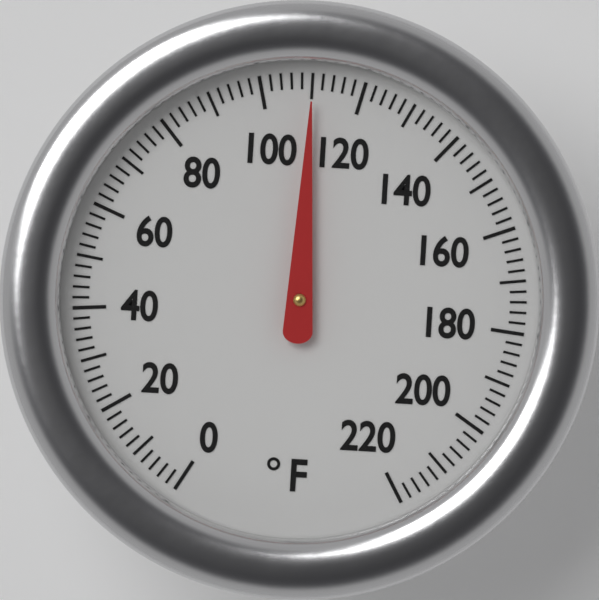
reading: 110 °F
